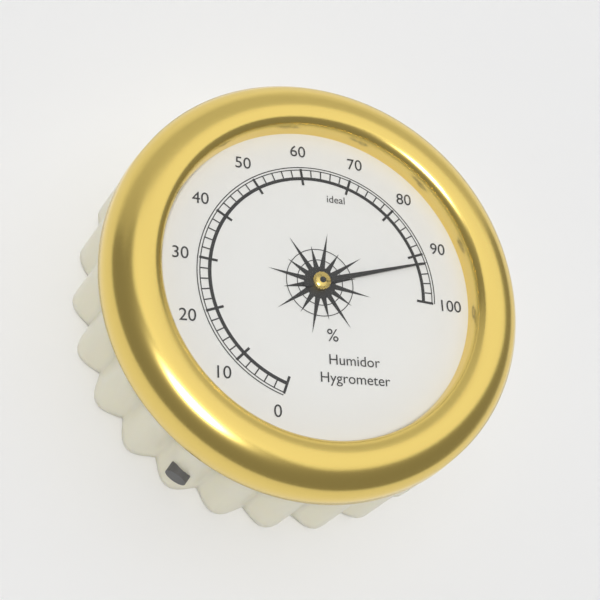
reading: 92 %
